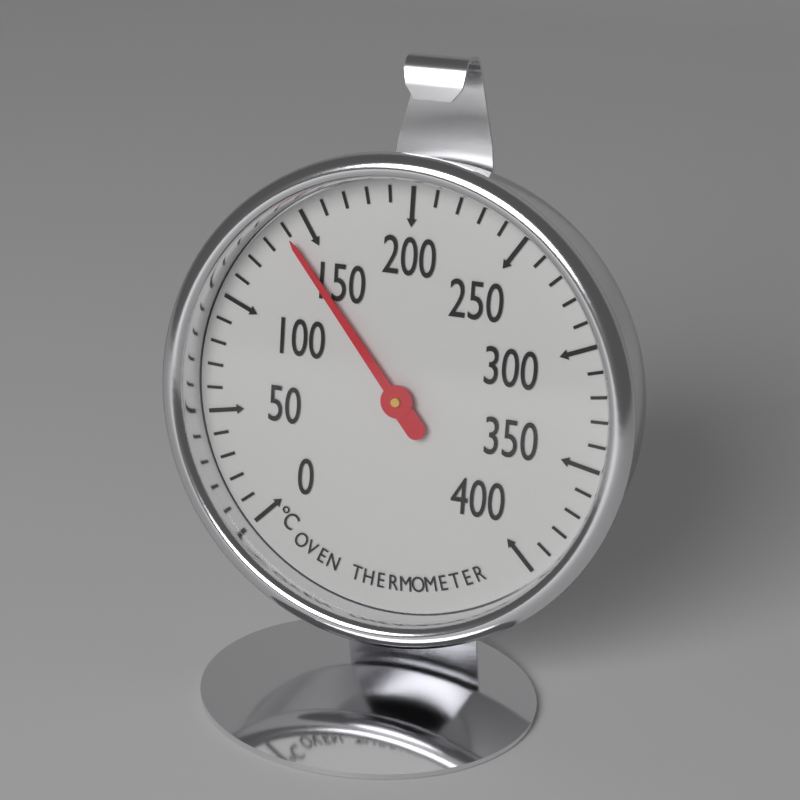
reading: 140 °C
